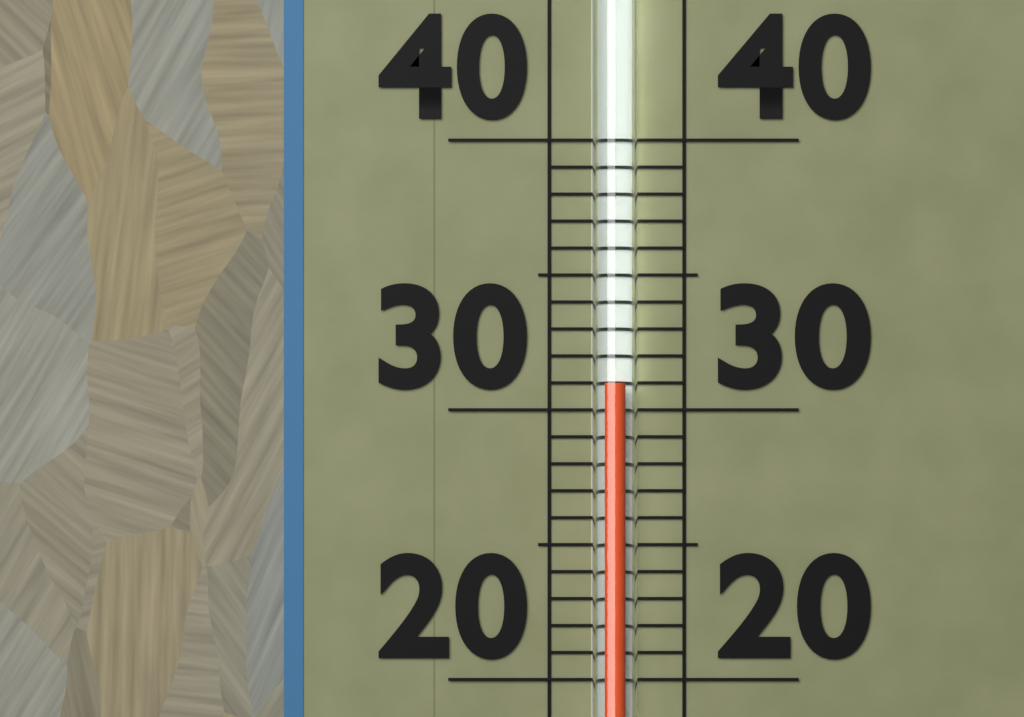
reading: 31 (no unit)
